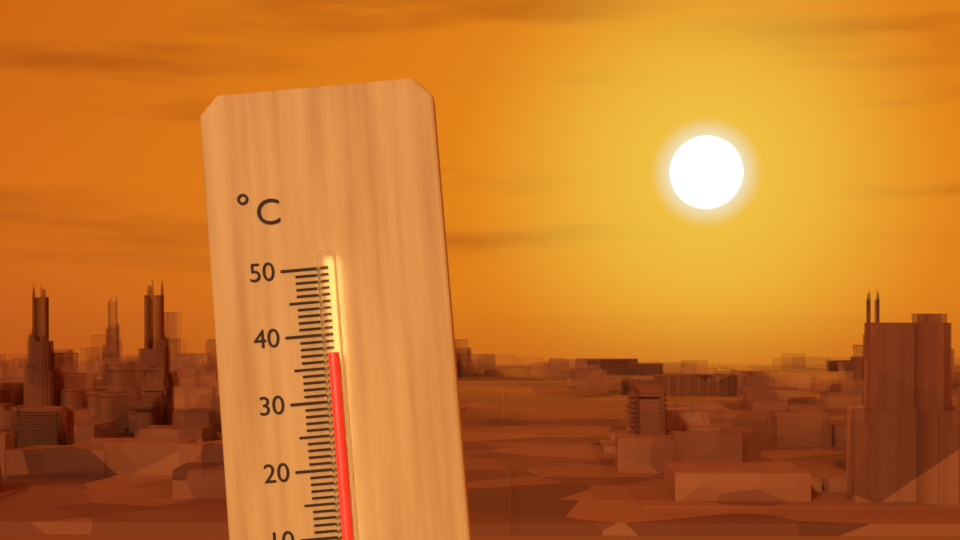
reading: 37 °C
